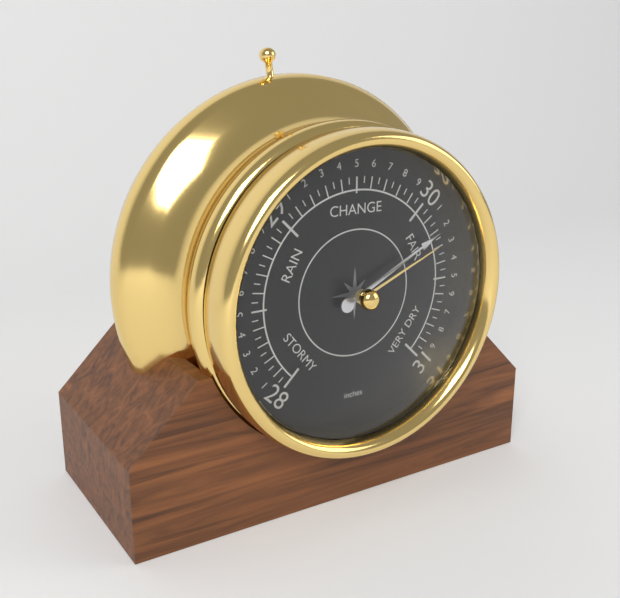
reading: 30.20 inches
